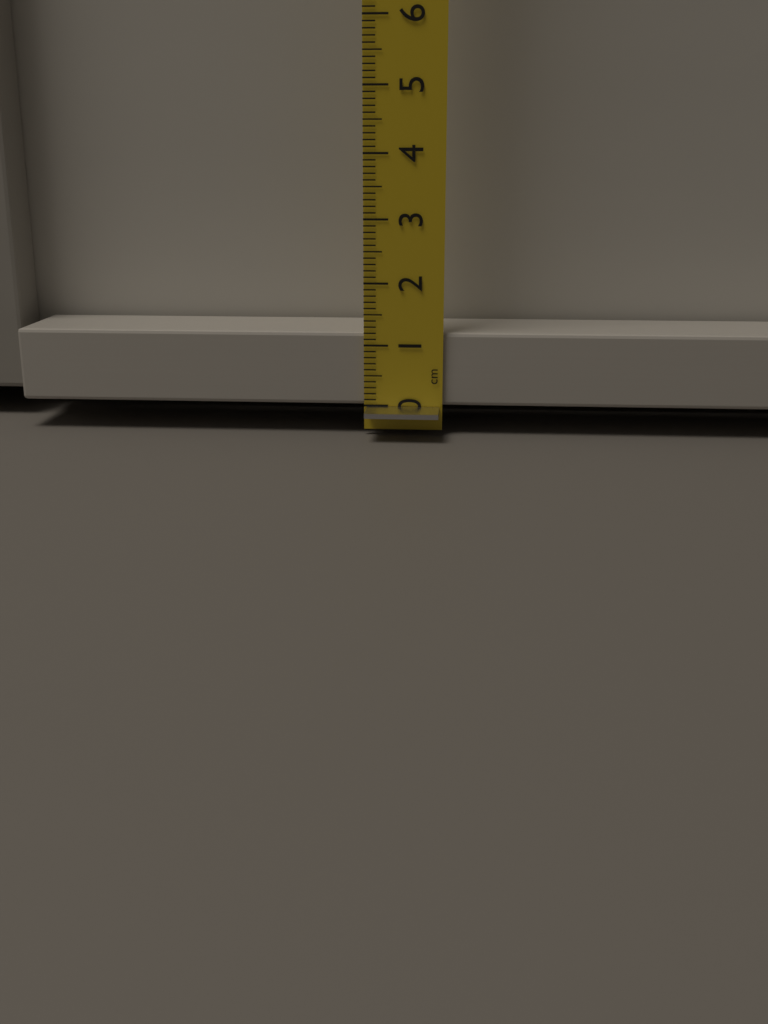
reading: 1.2 cm
